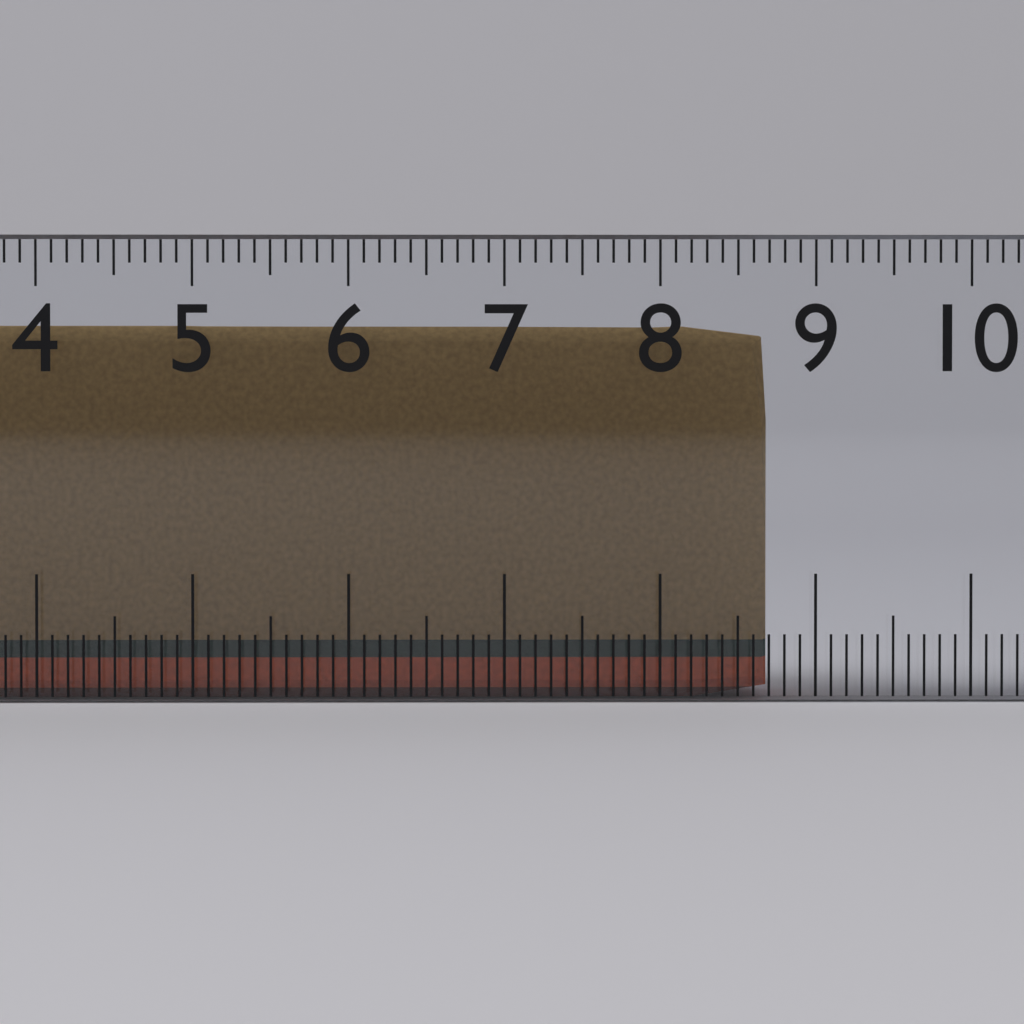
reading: 8.7 cm
